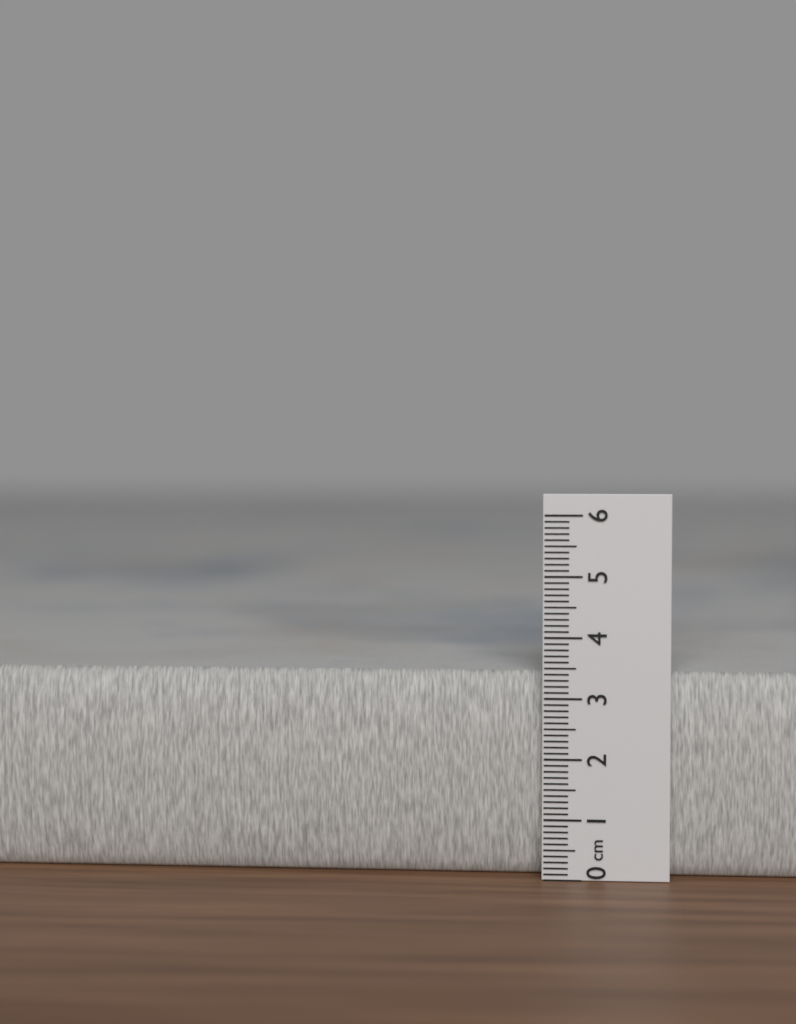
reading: 3.4 cm
